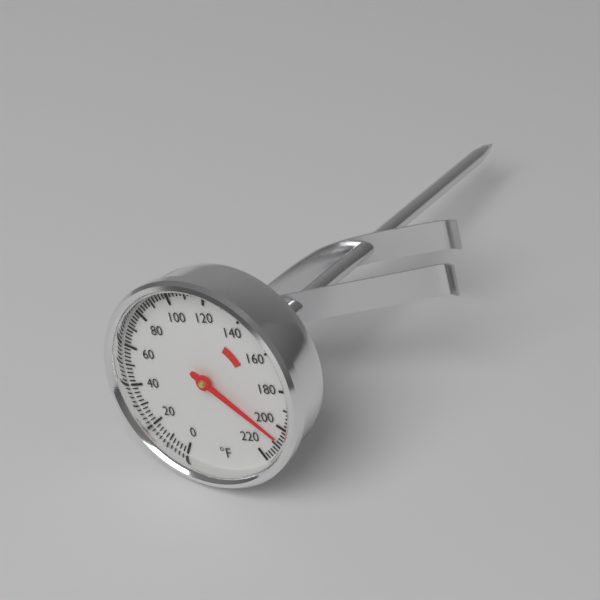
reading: 206 °F
